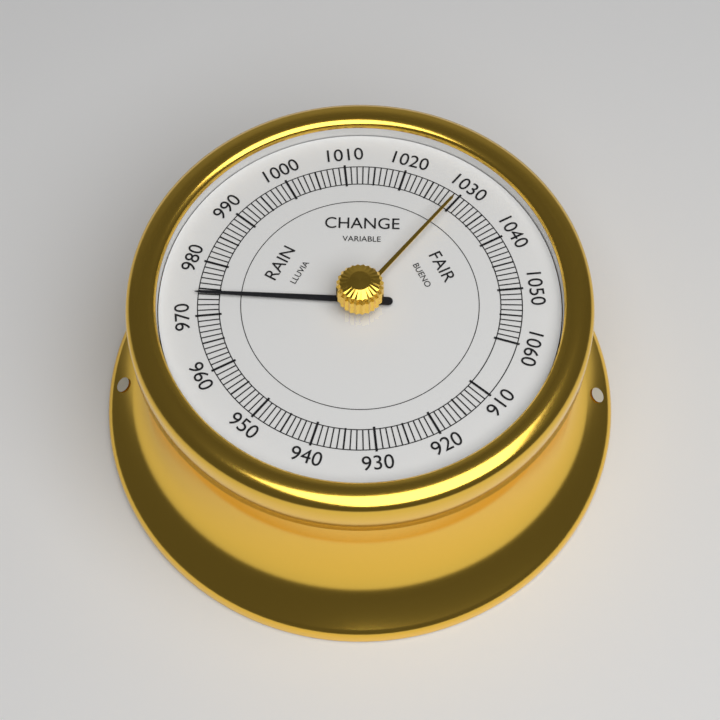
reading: 974 (no unit)
